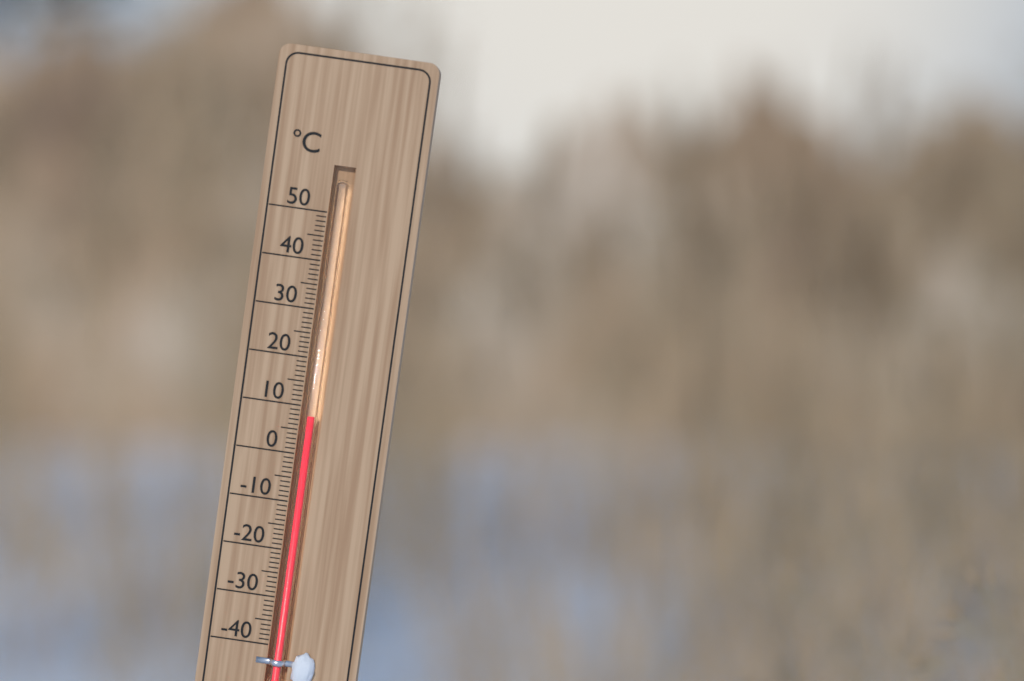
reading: 8 °C
